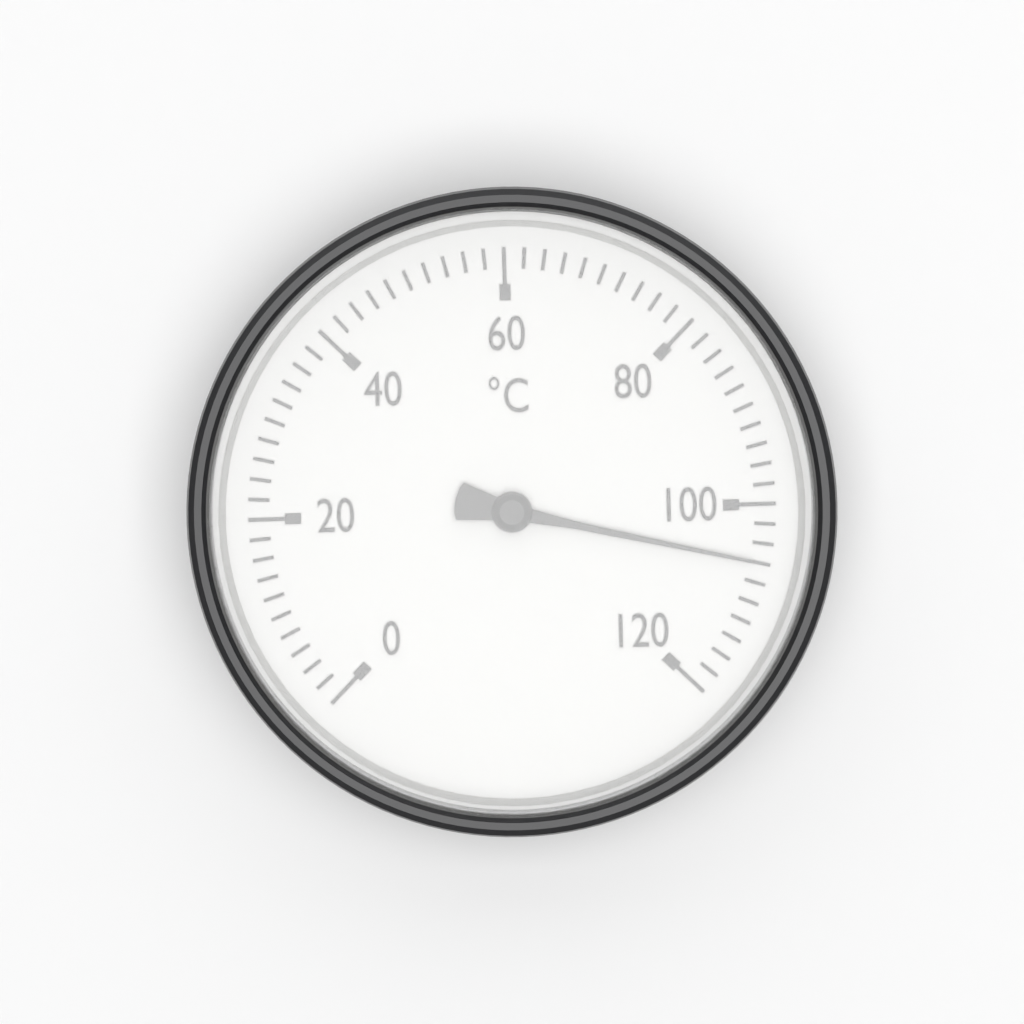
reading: 106 °C
